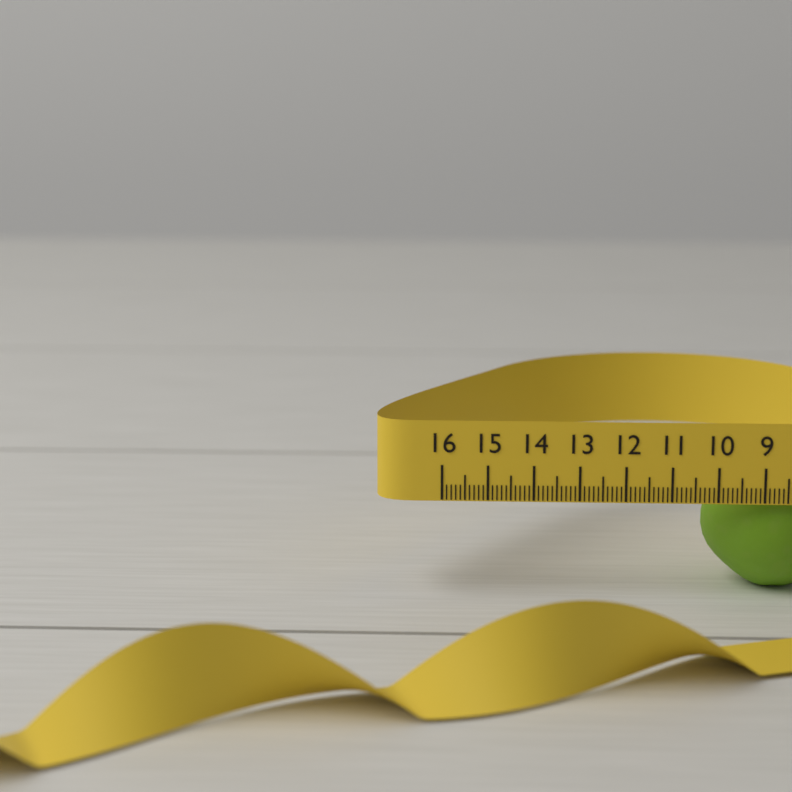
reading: 10.2 (no unit)
